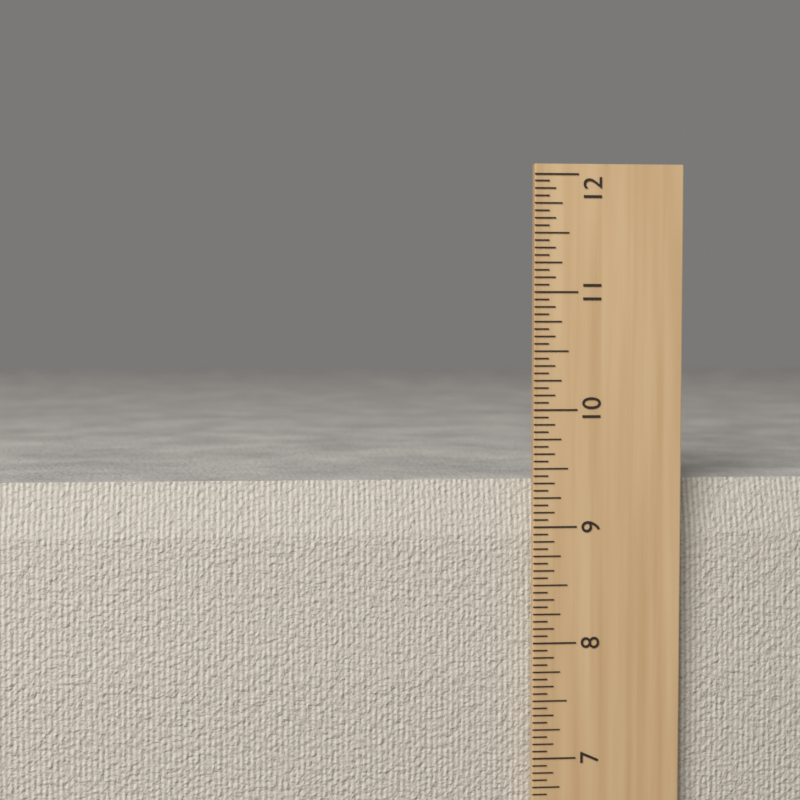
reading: 9.3750 in
